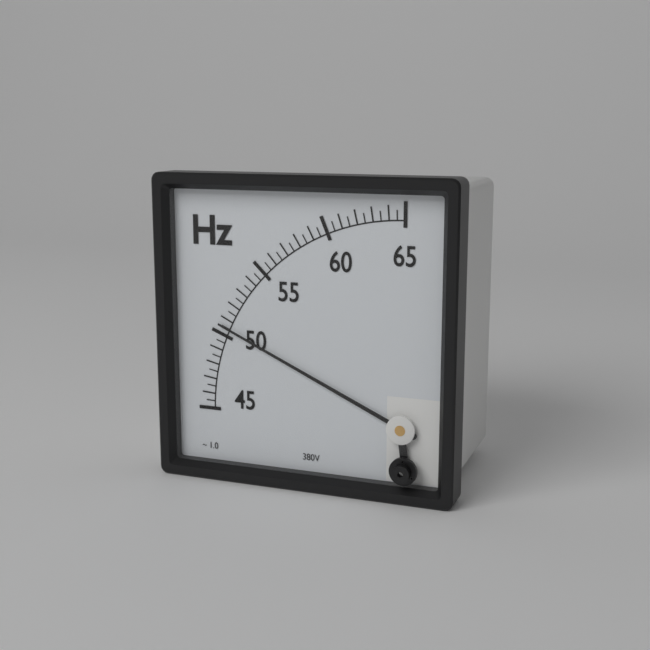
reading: 50.5 Hz
